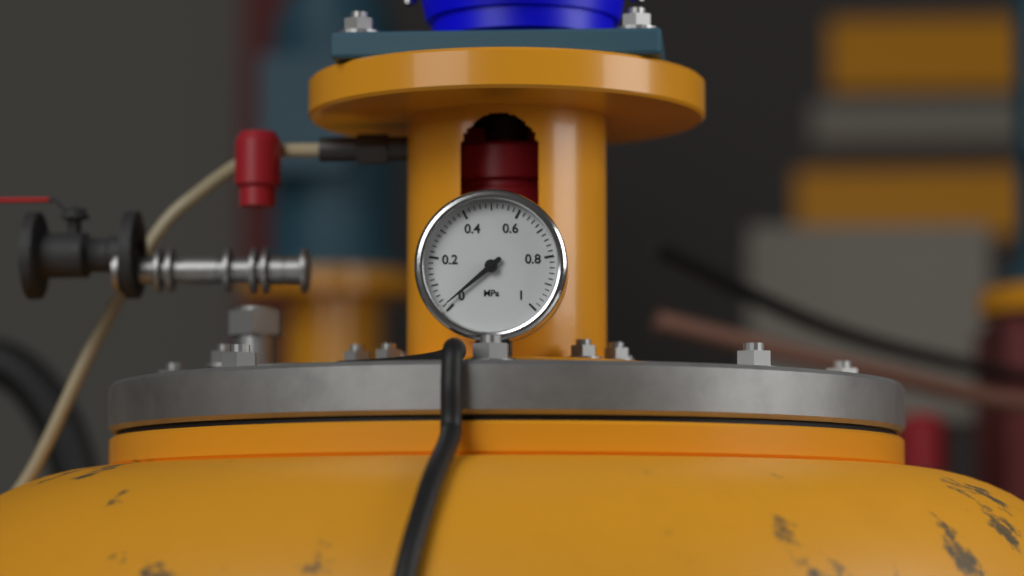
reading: 0.02 MPa
